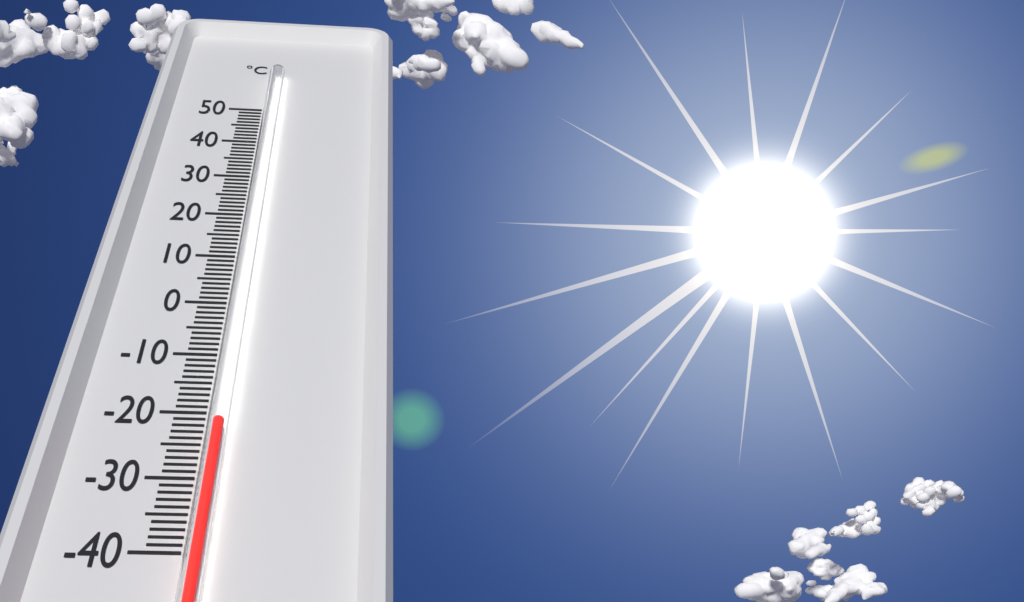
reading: -23 °C
